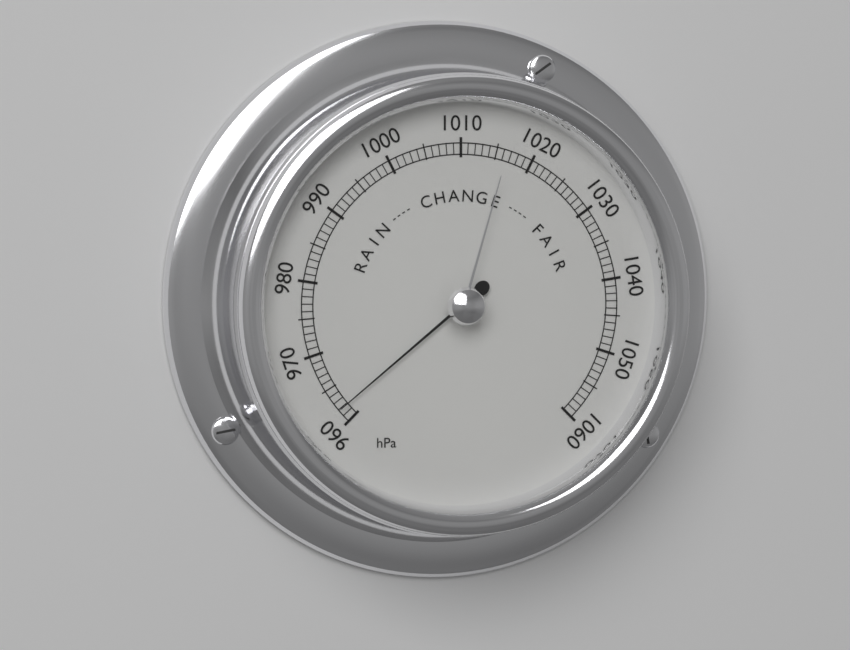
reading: 962 hPa
